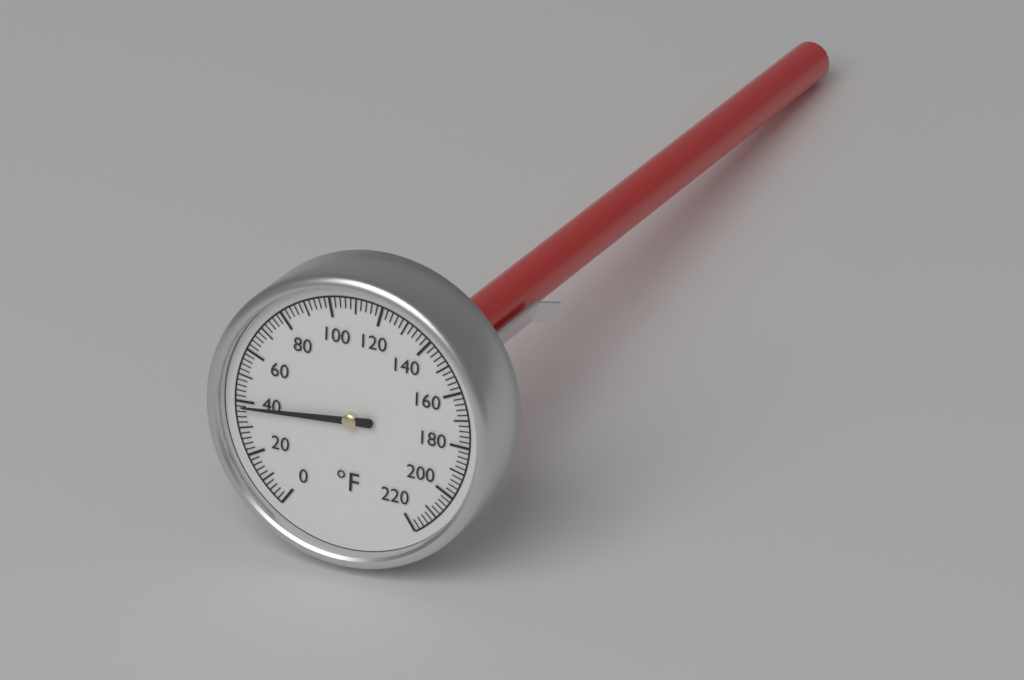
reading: 38 °F
